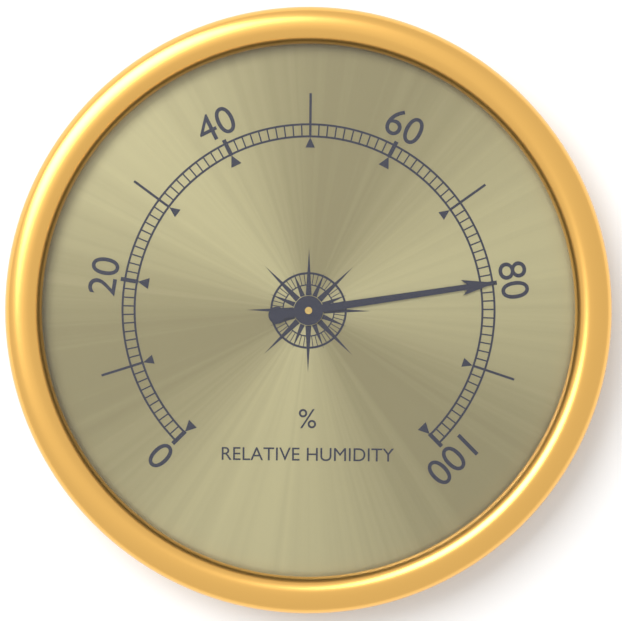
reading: 80 %
